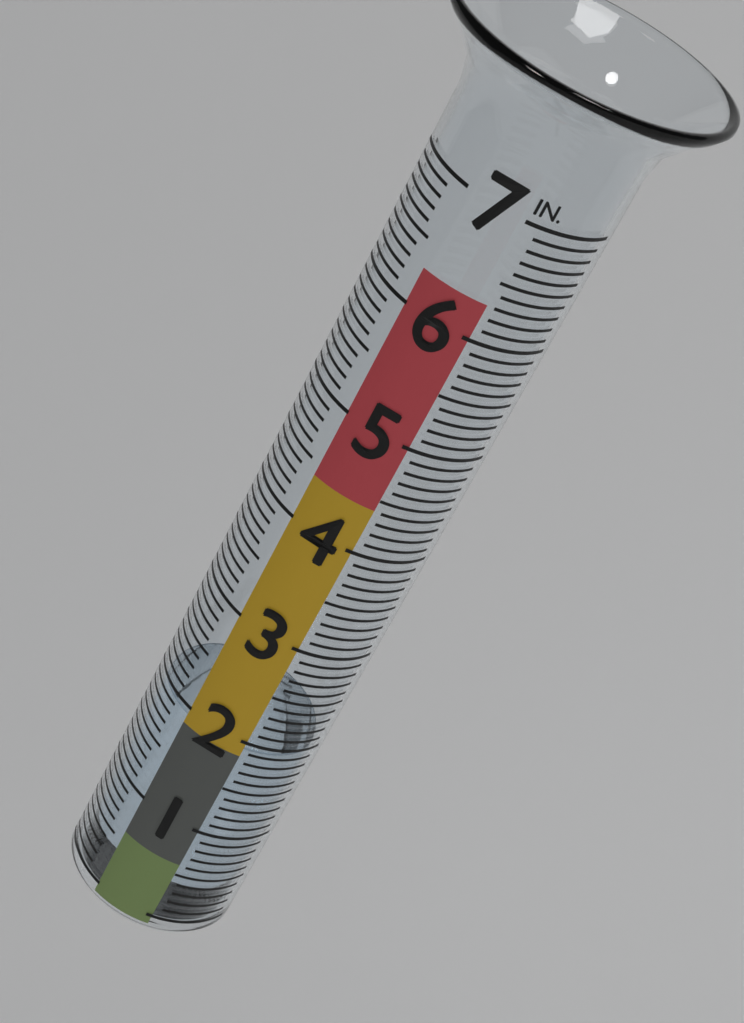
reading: 1.9 in
